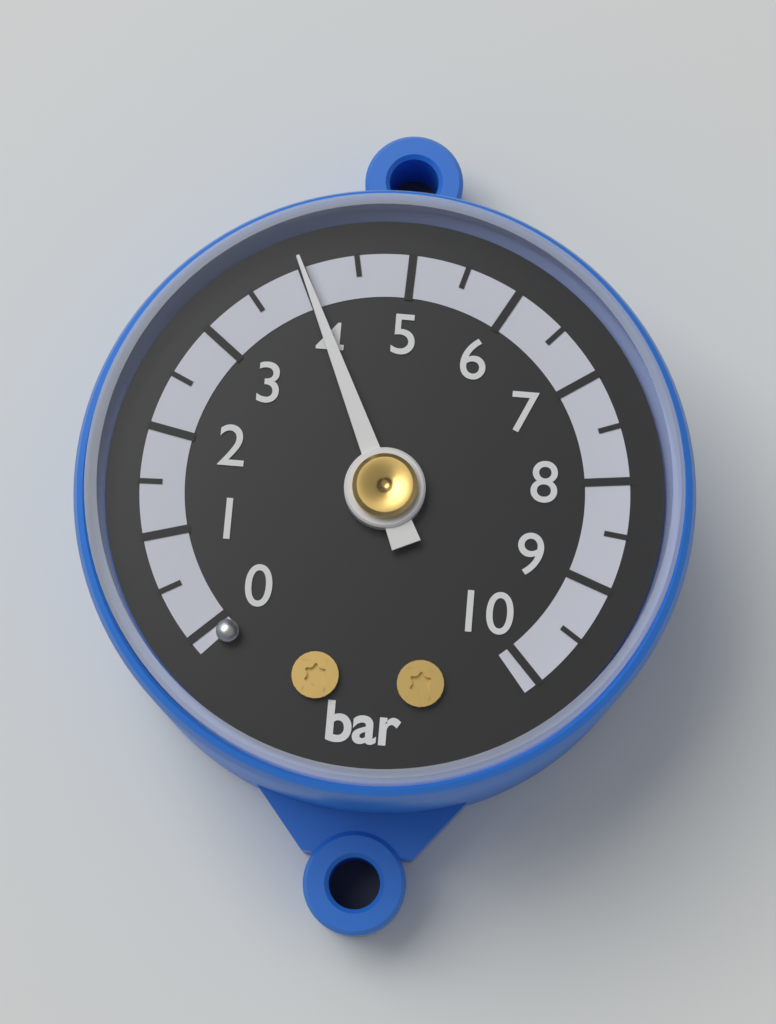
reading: 4.0 bar
